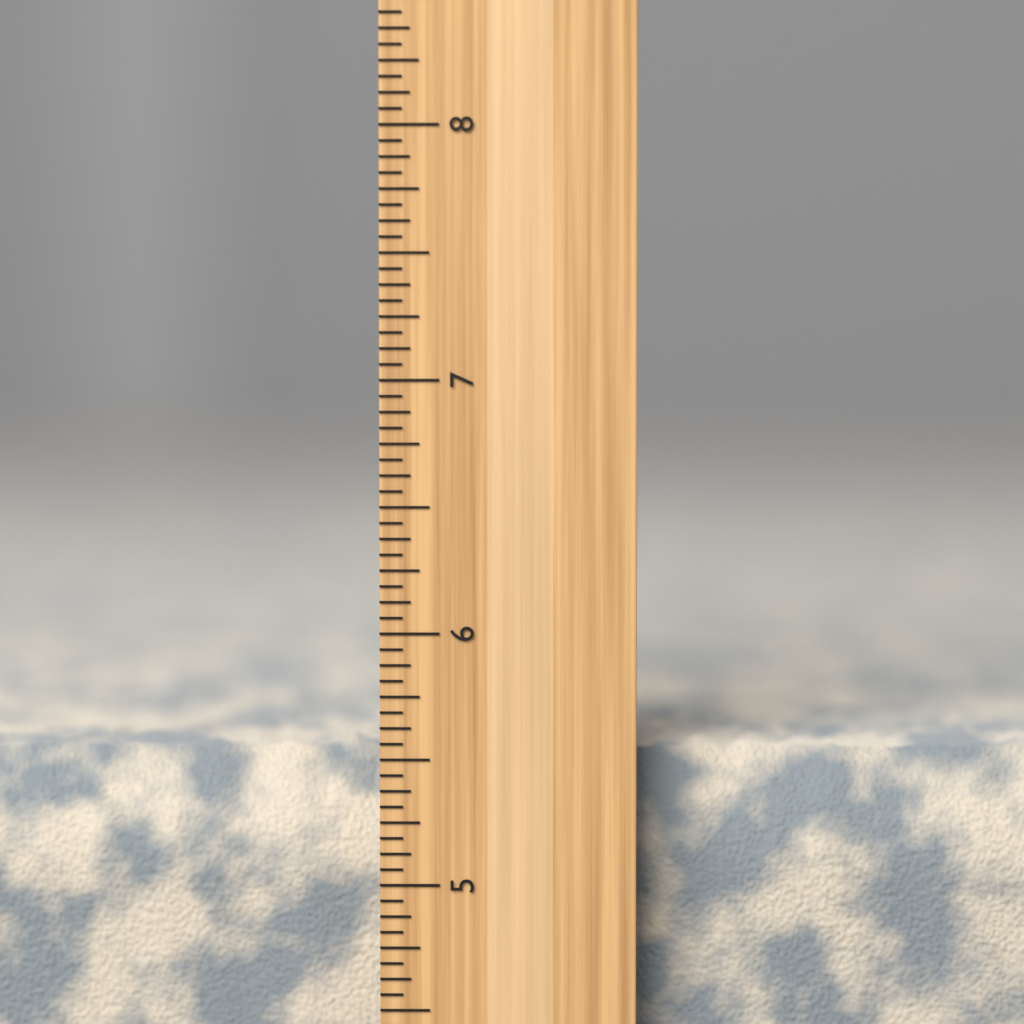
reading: 5.5625 inch
